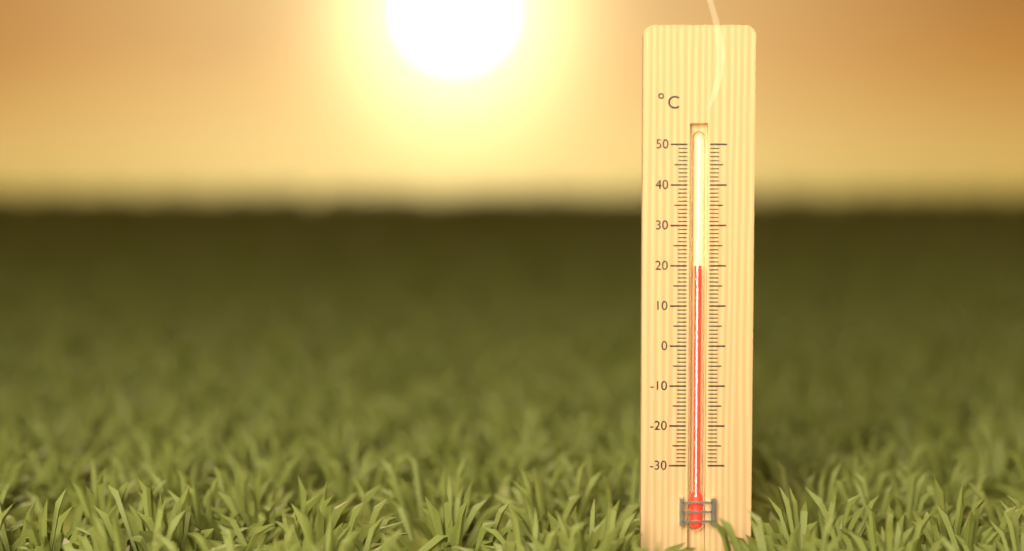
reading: 20 °C
